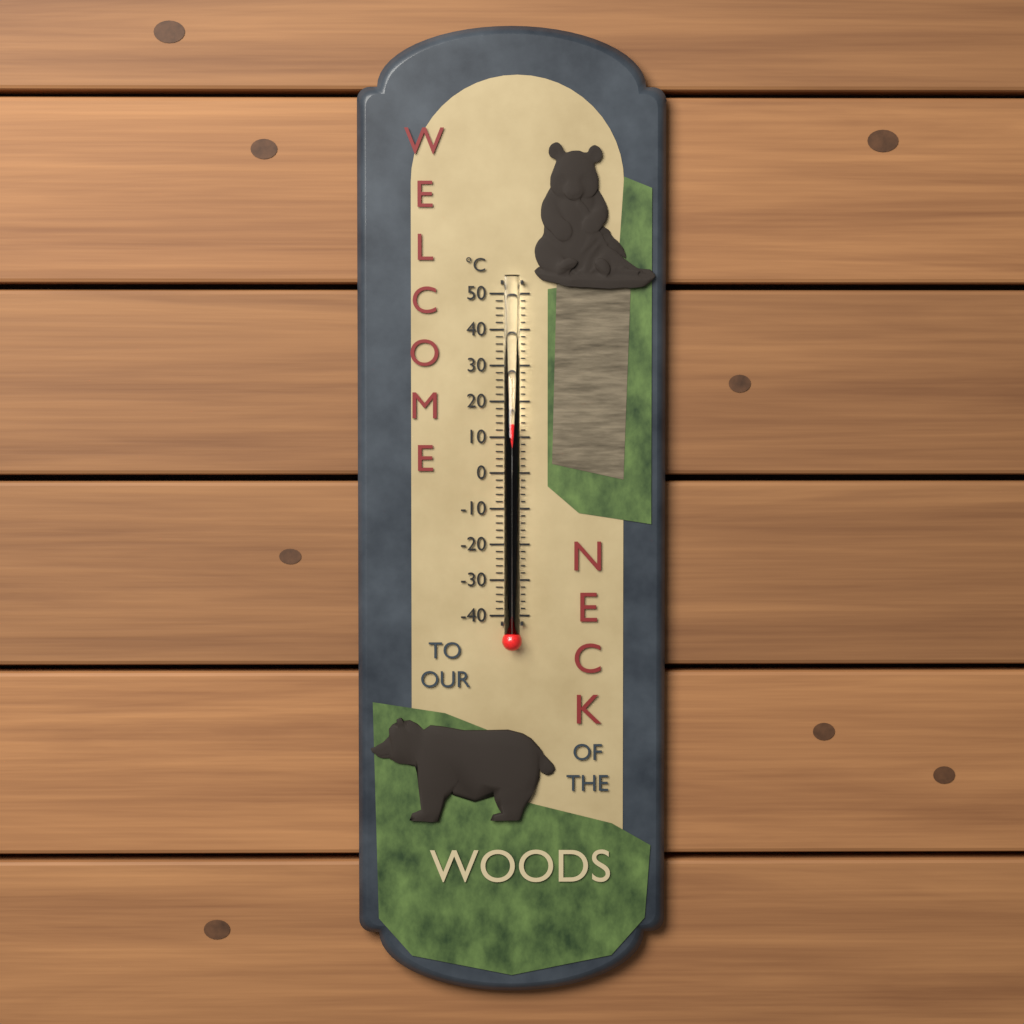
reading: 14 °C
